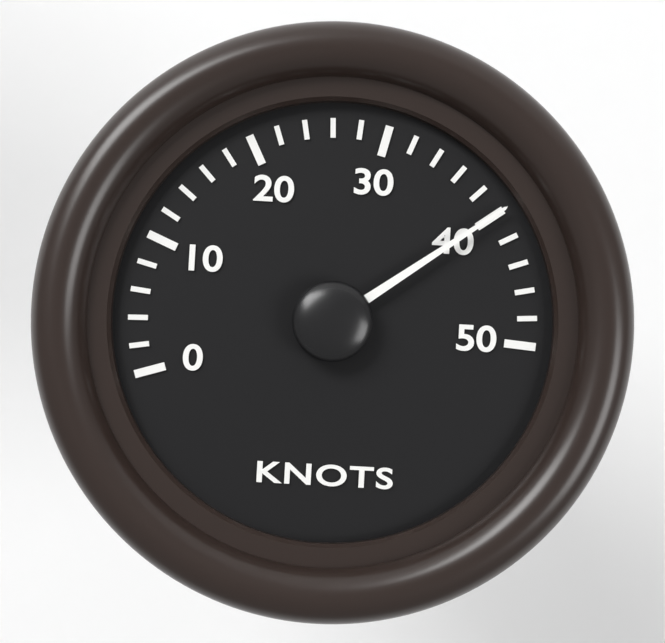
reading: 40 knots
